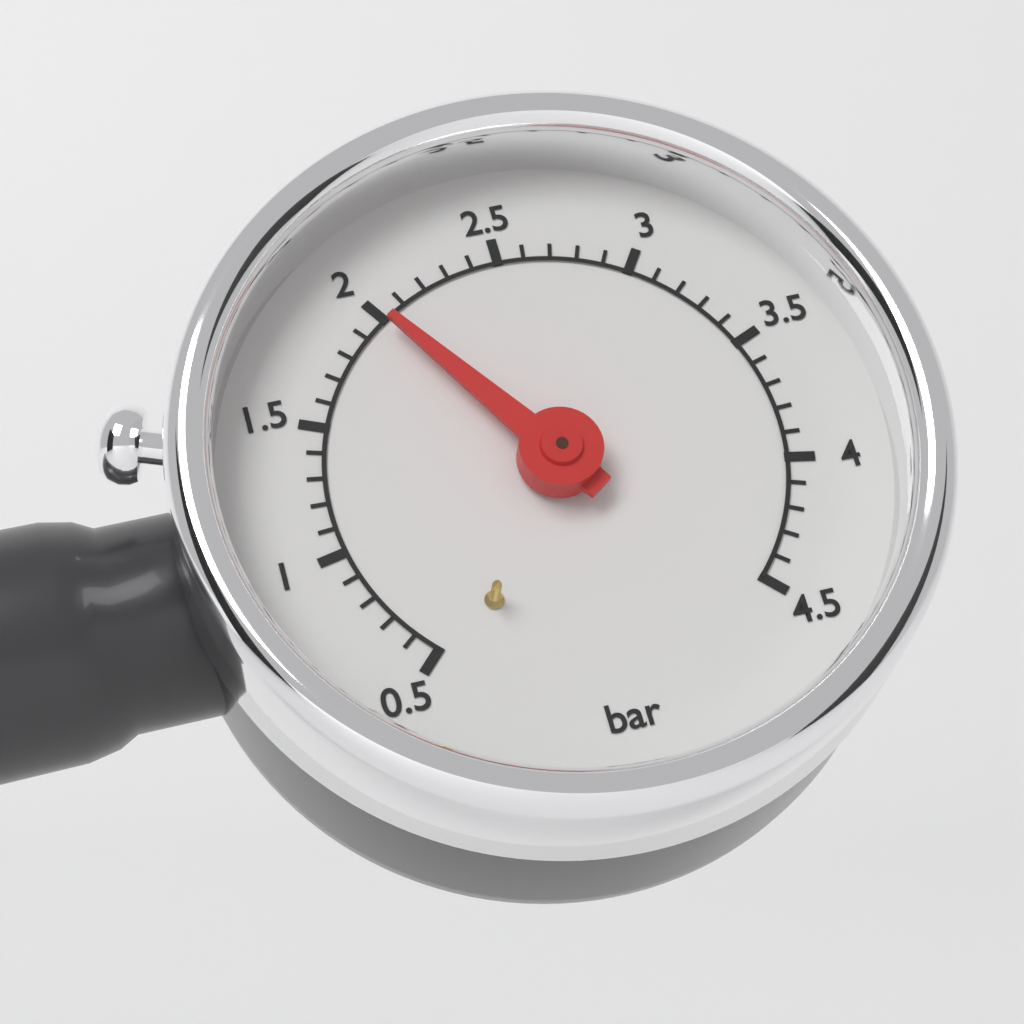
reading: 2.0 bar
